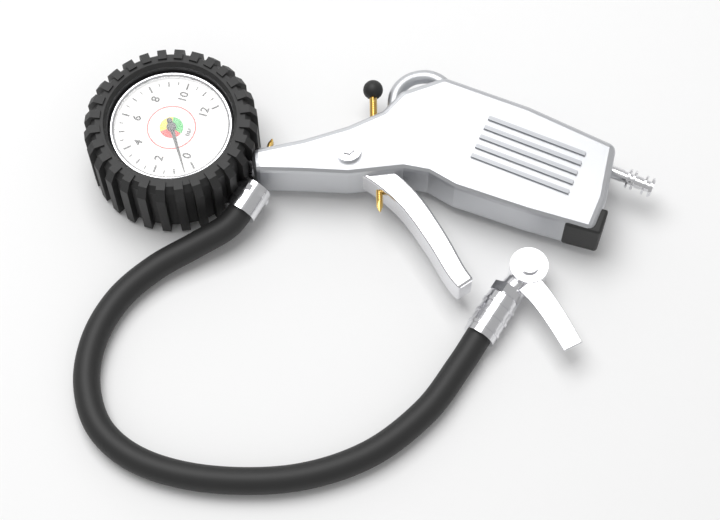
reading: 0.5 bar
